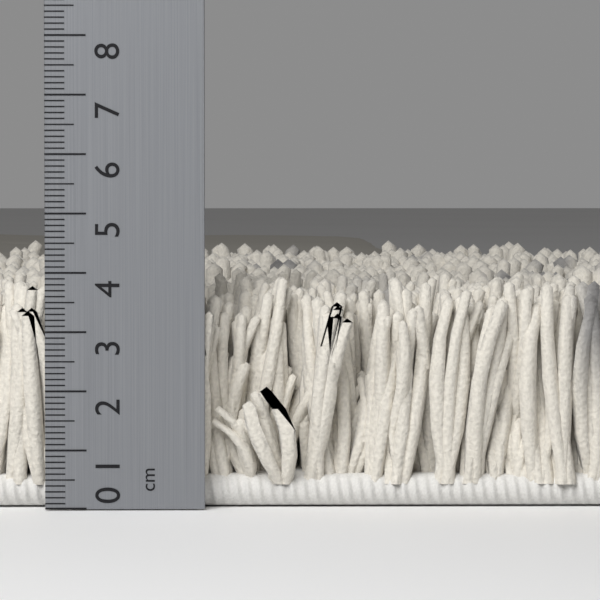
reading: 4.0 cm
